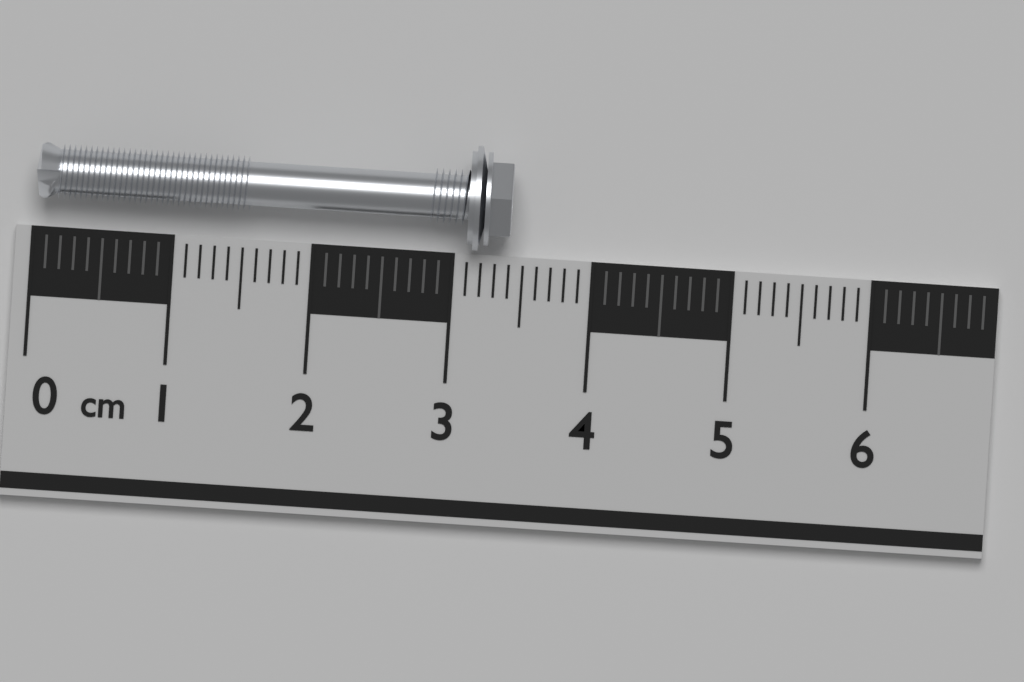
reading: 3.4 cm
